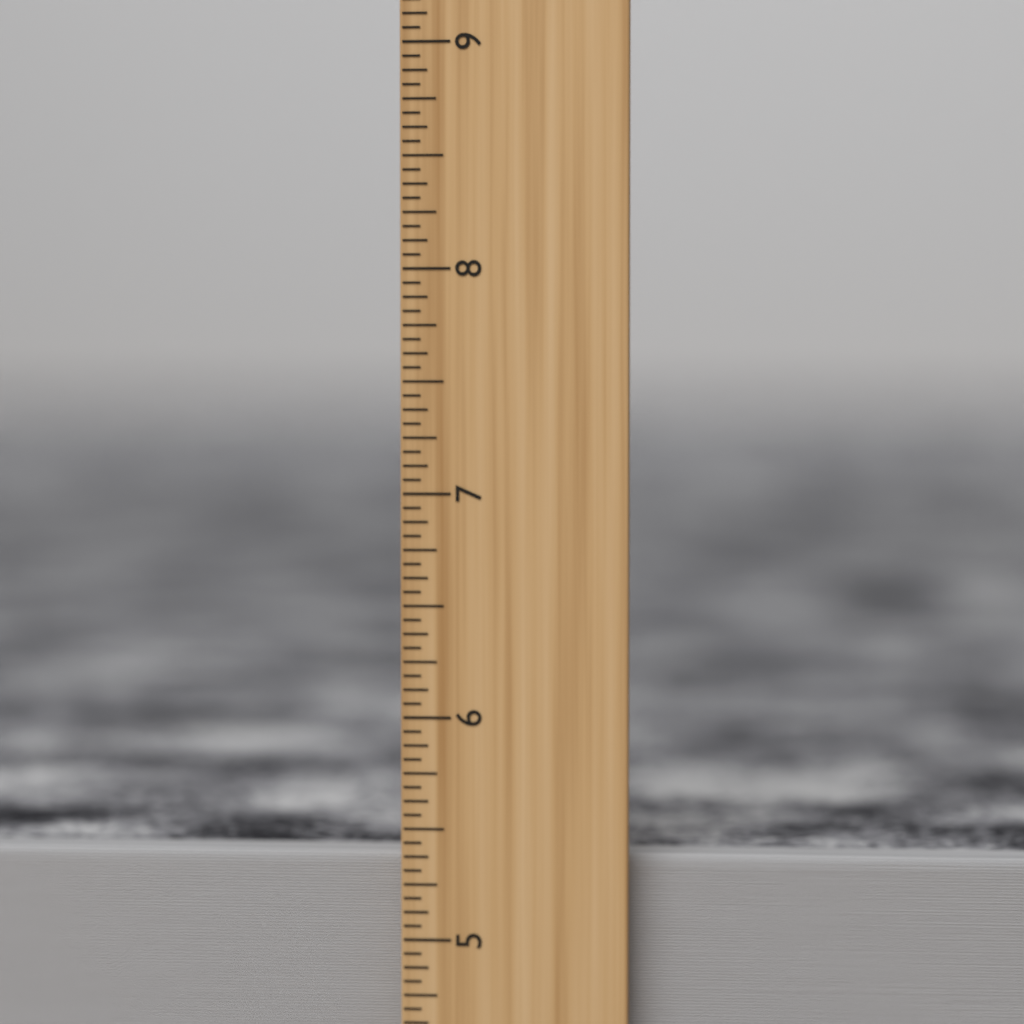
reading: 5.3750 inch
